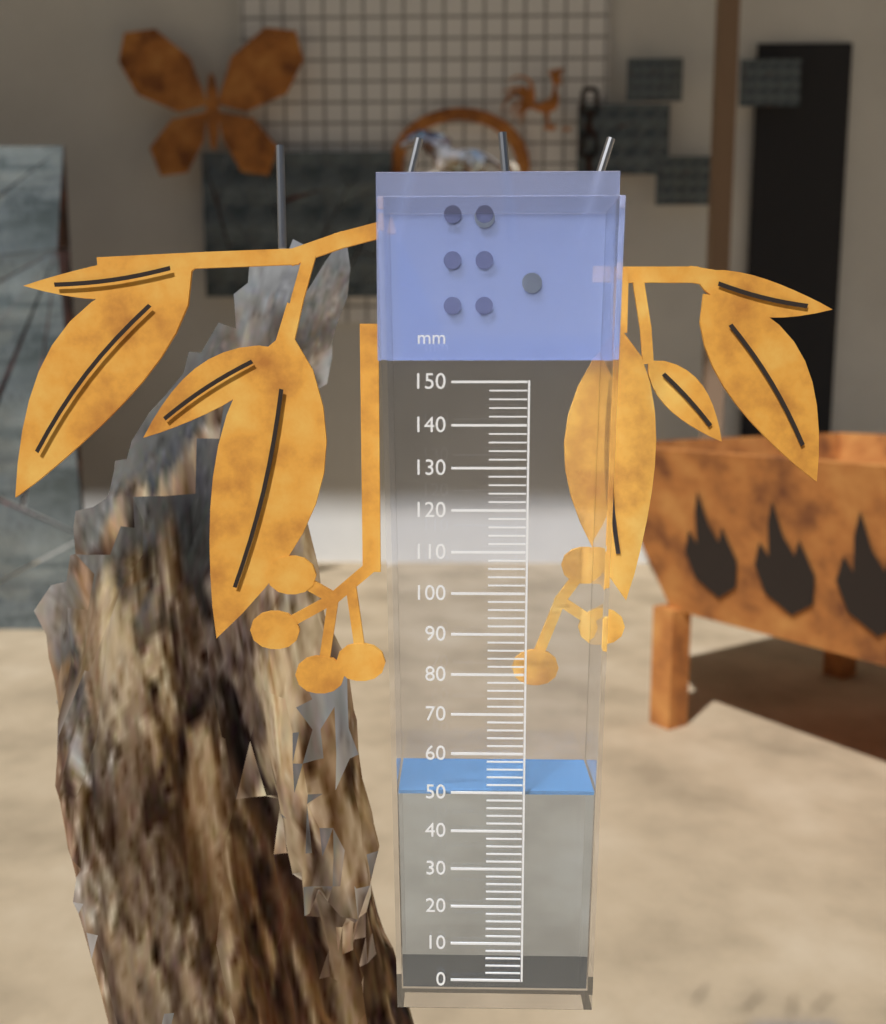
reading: 50 mm
